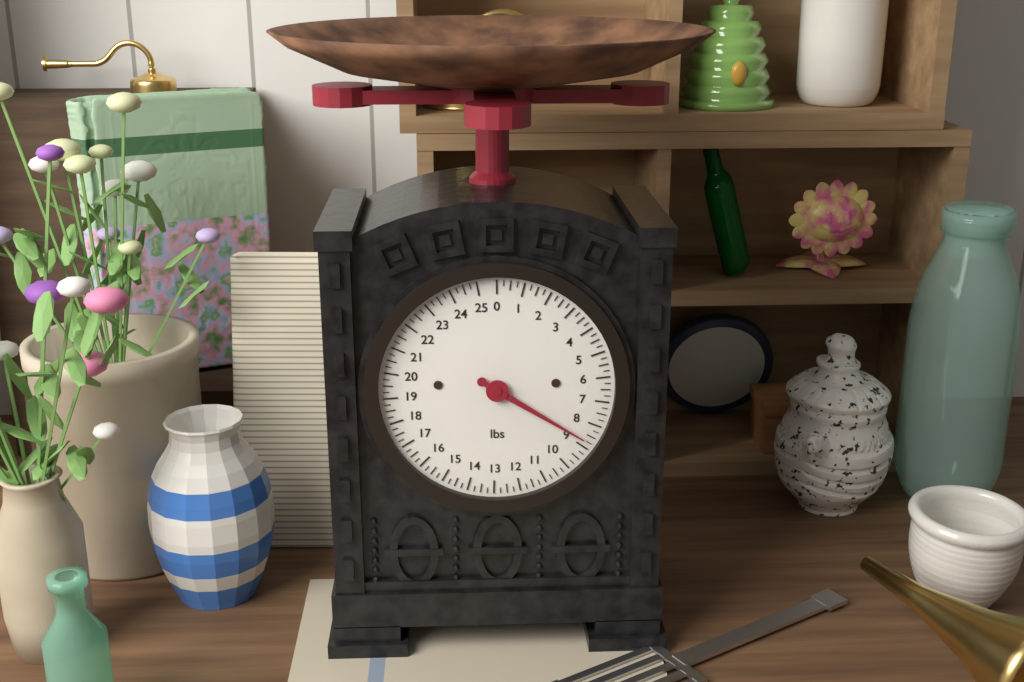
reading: 8.75 lbs
